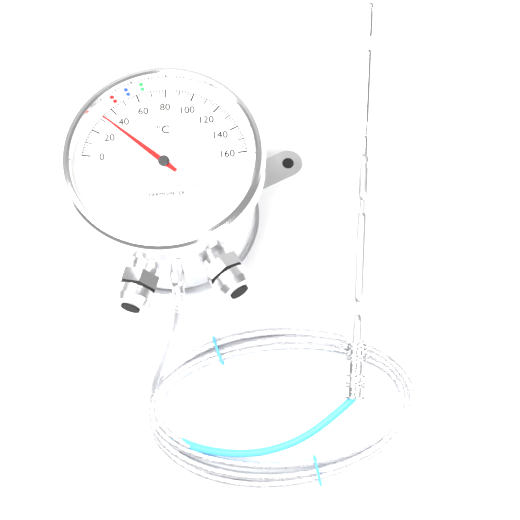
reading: 32 °C
